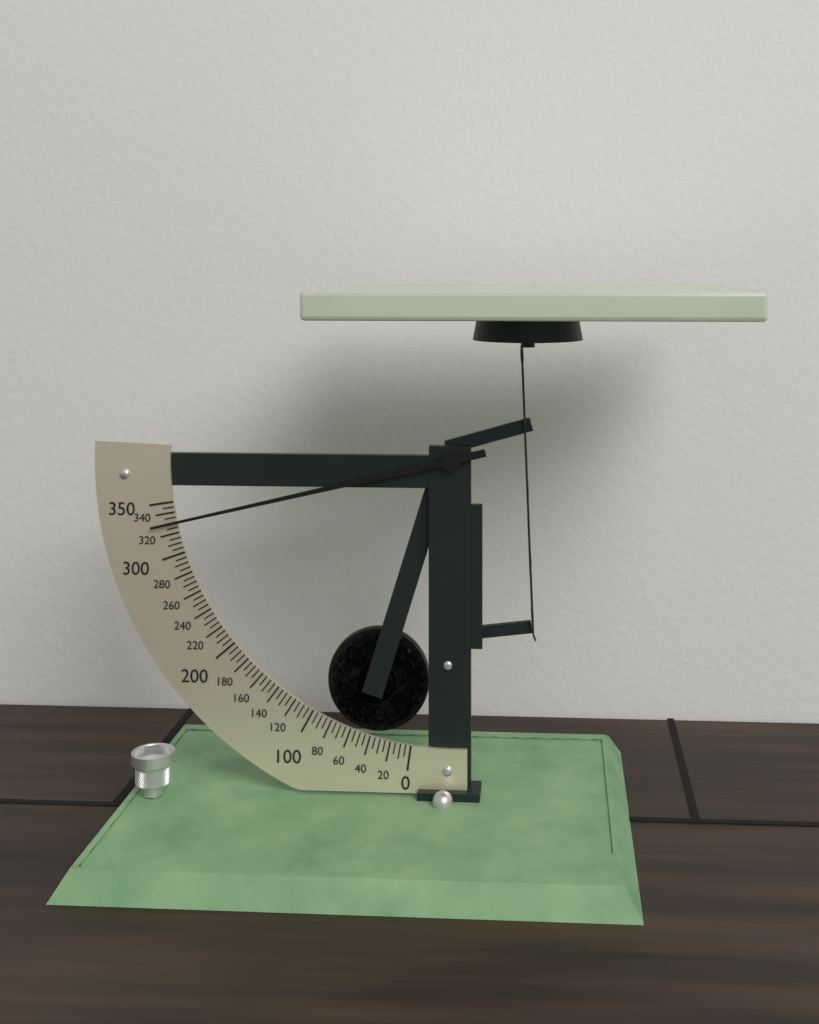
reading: 330 (no unit)
